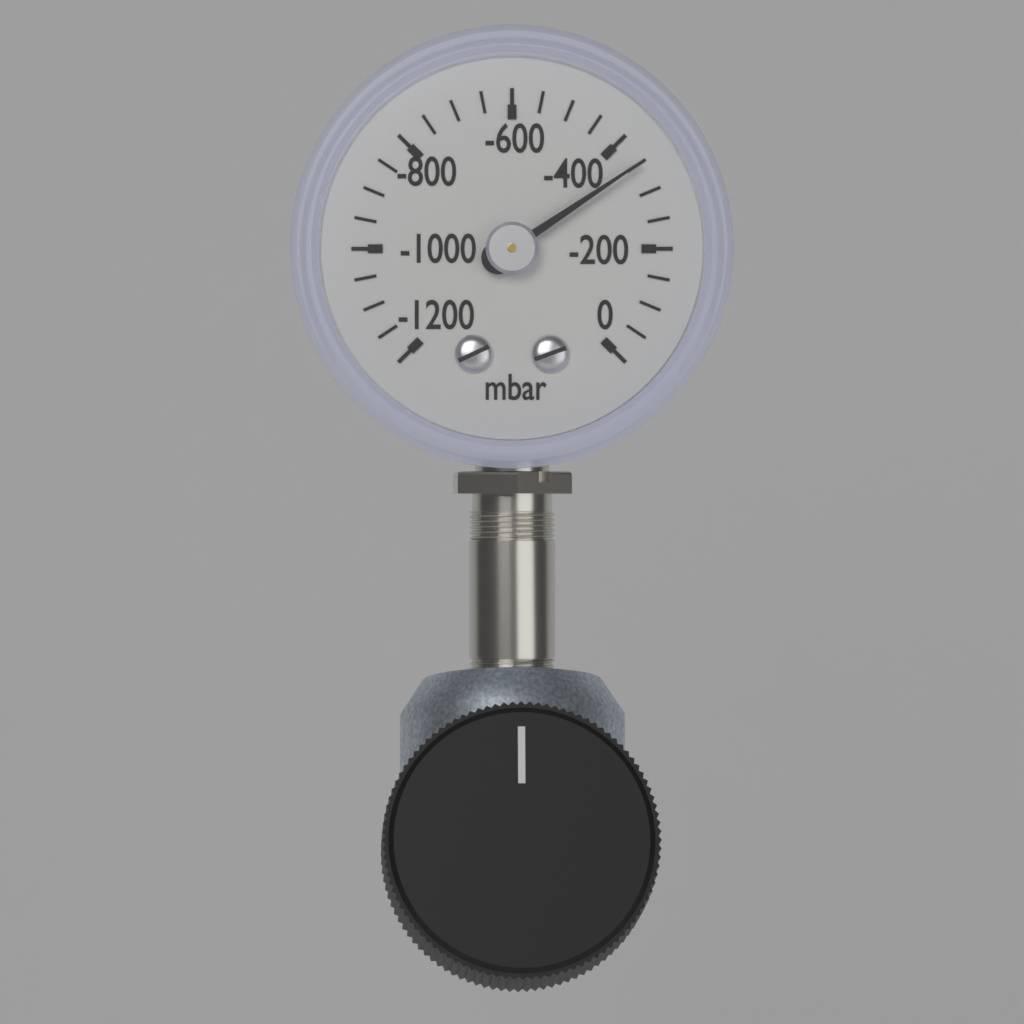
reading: -350 mbar
